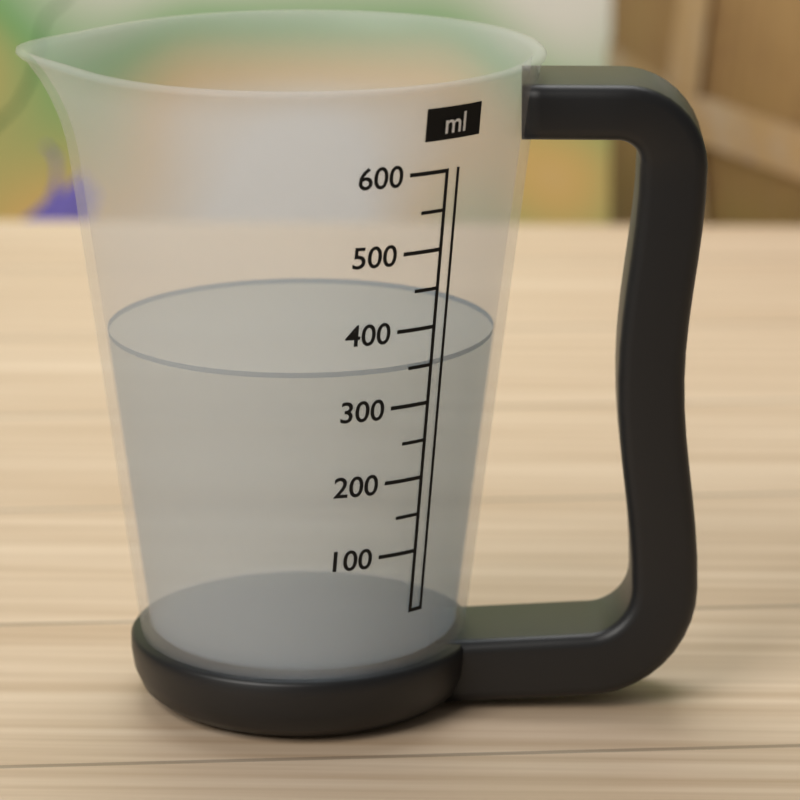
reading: 350 ml
